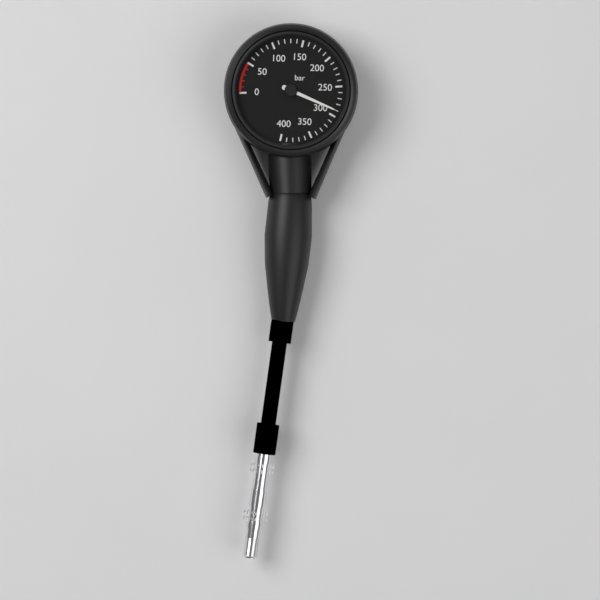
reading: 290 bar
